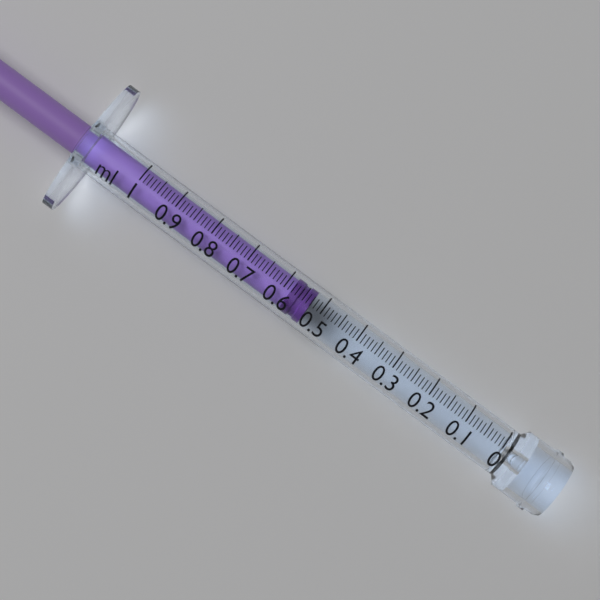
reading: 0.53 ml
